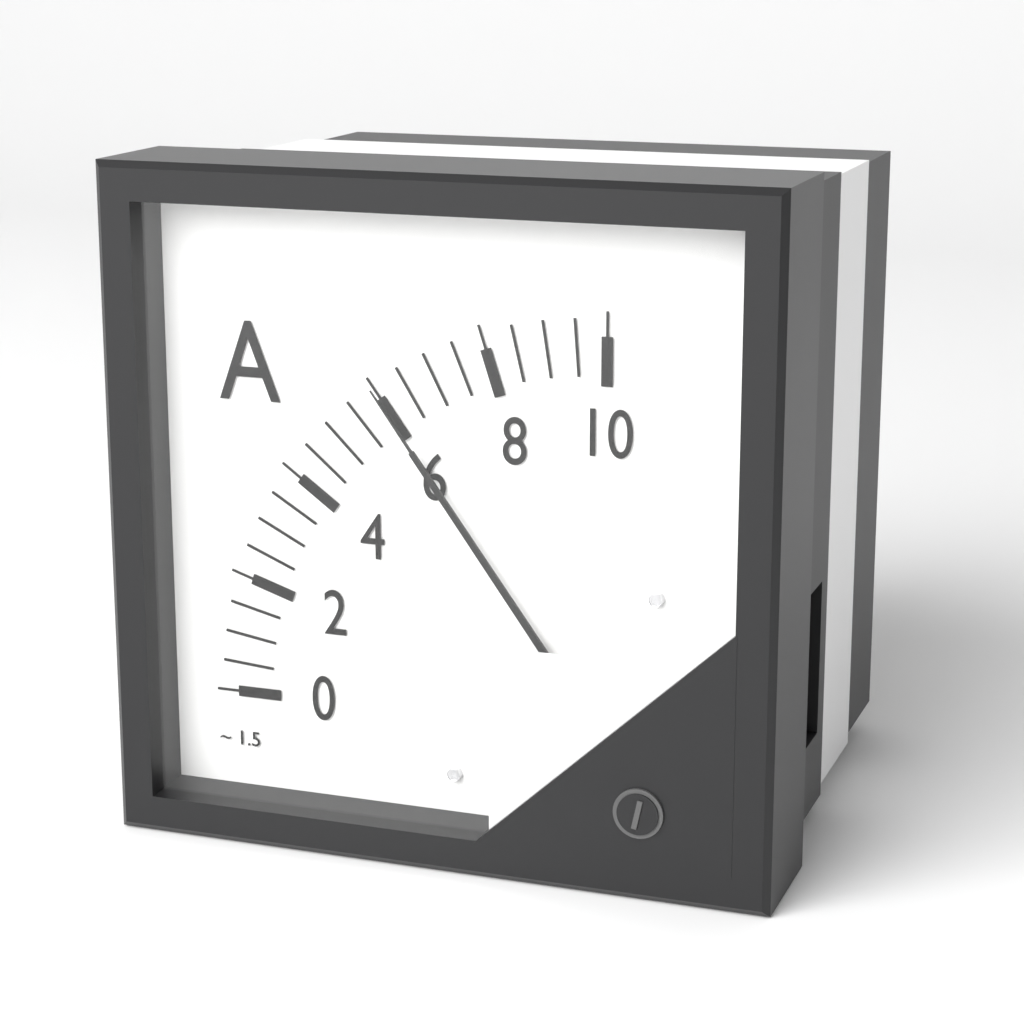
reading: 6.0 A
